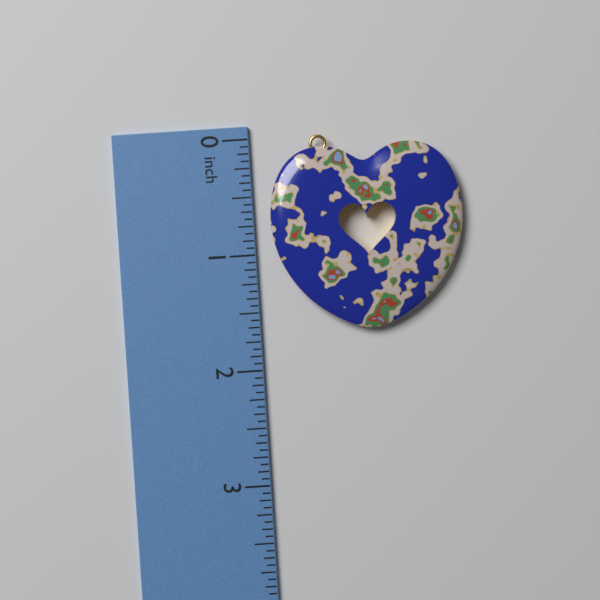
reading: 1.6875 in
